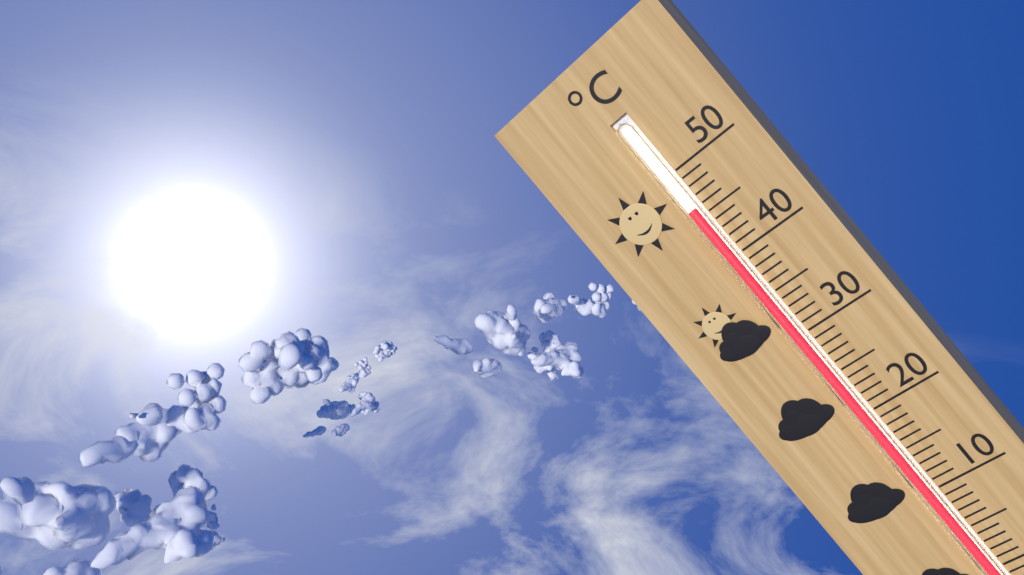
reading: 46 °C
